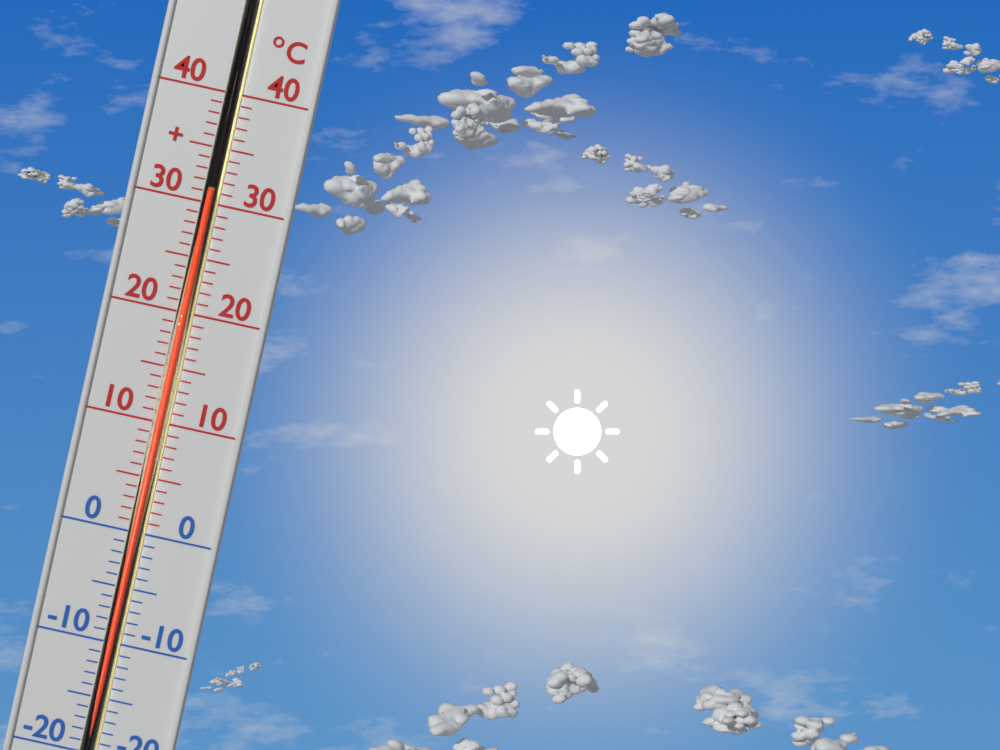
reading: 31 °C
